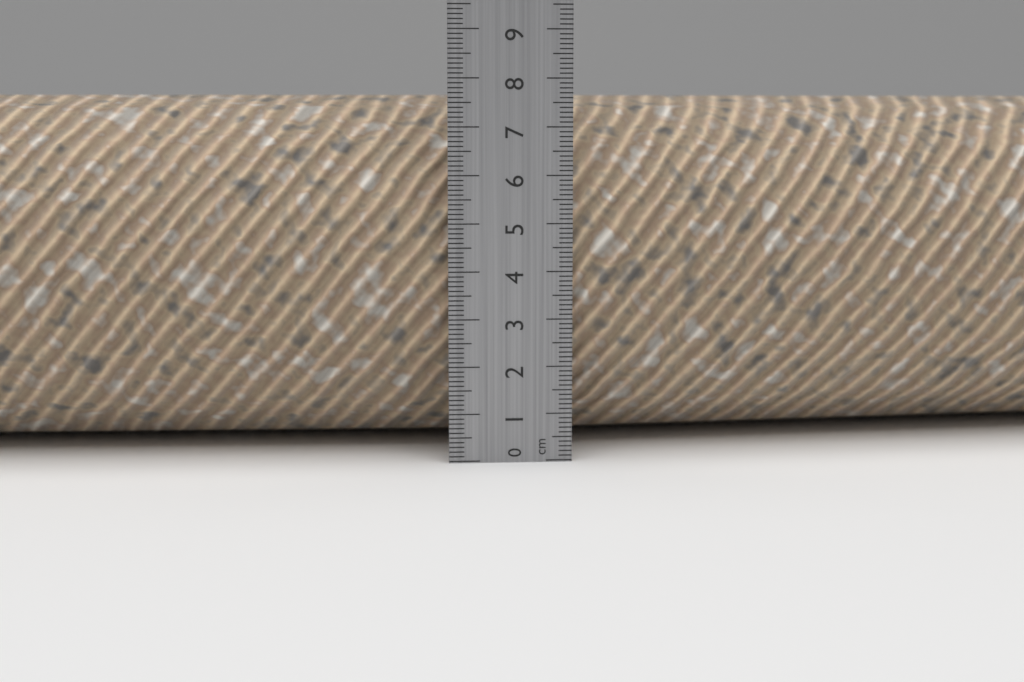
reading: 7.7 cm
